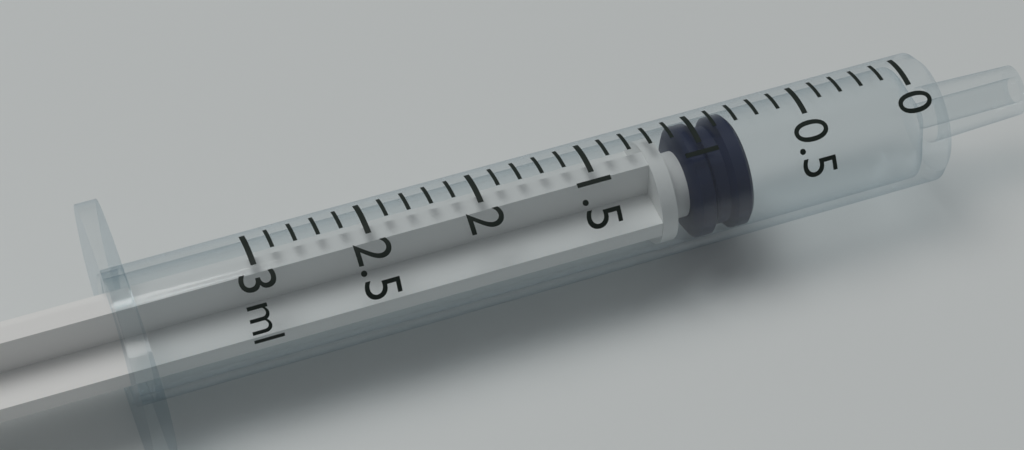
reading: 0.8 ml
